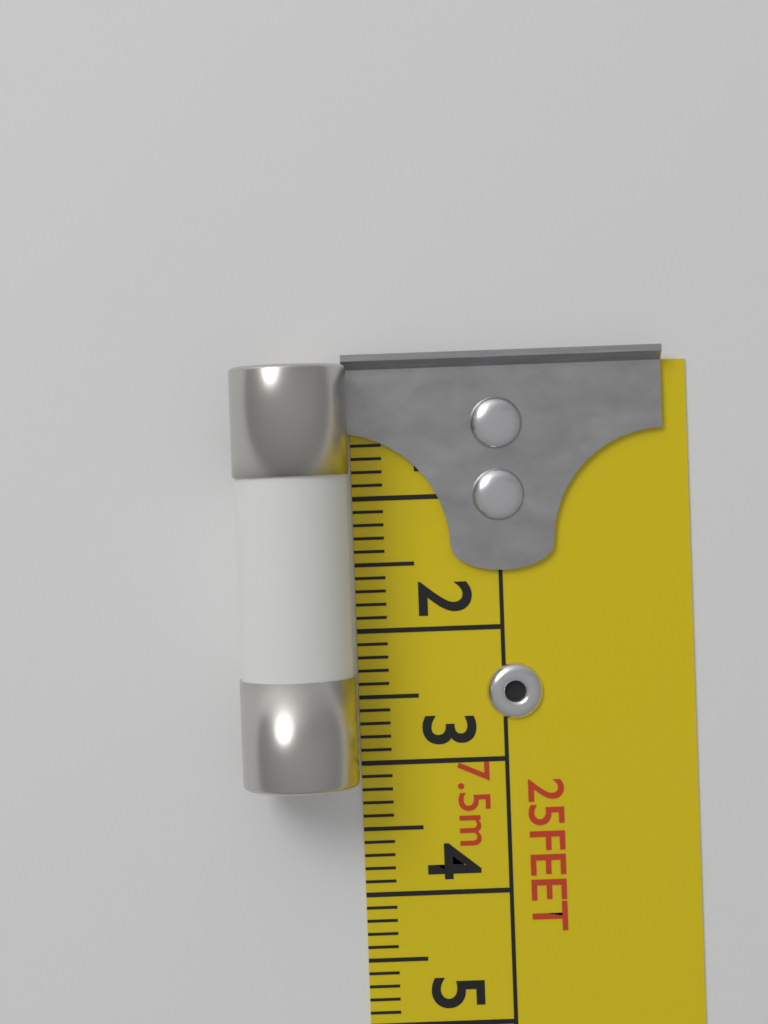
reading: 3.1 cm
